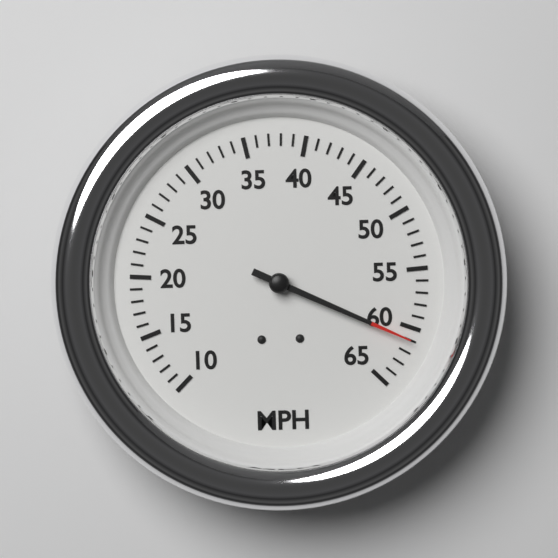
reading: 61 MPH
